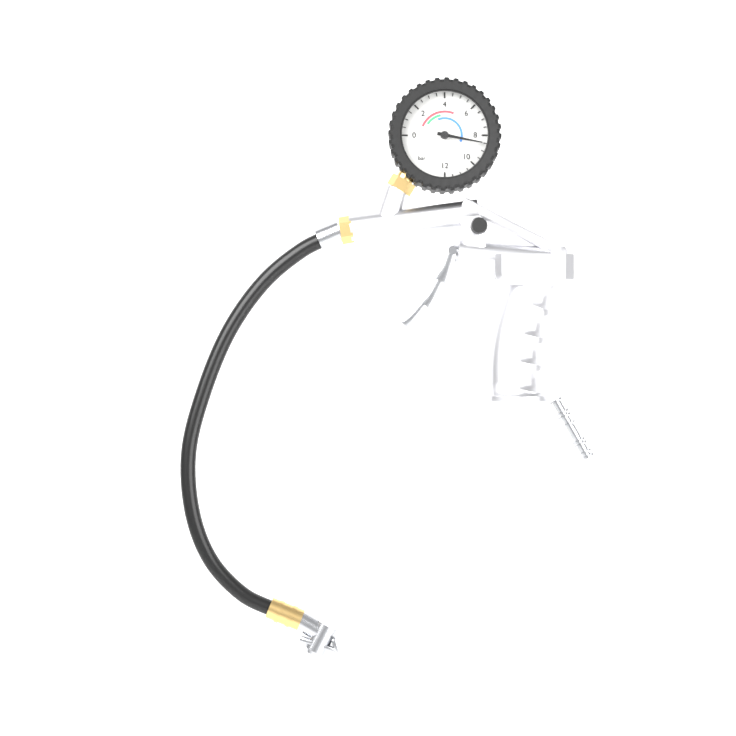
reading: 8.5 bar
